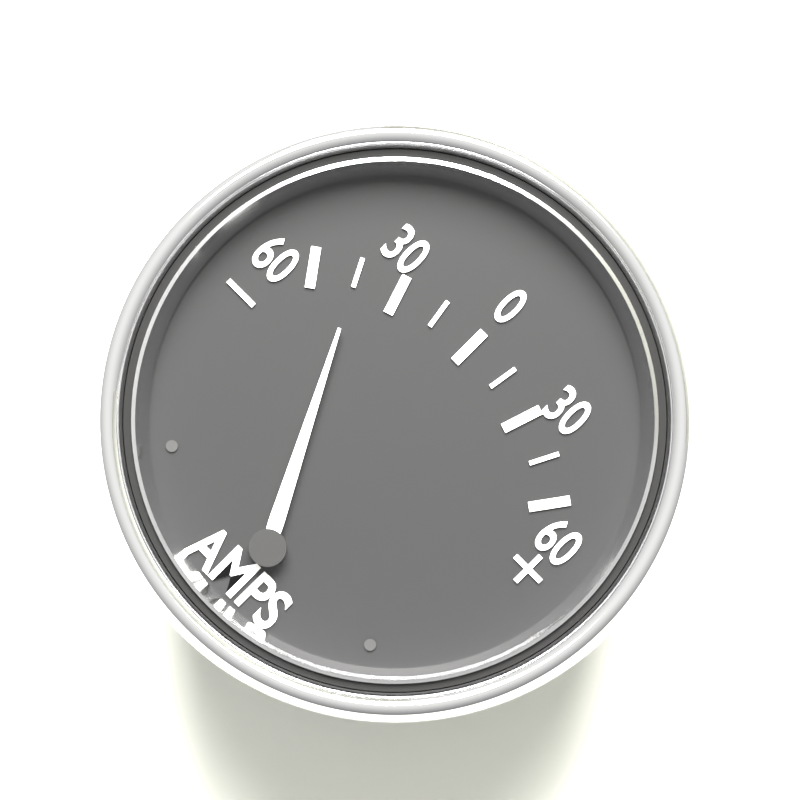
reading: -45 A
